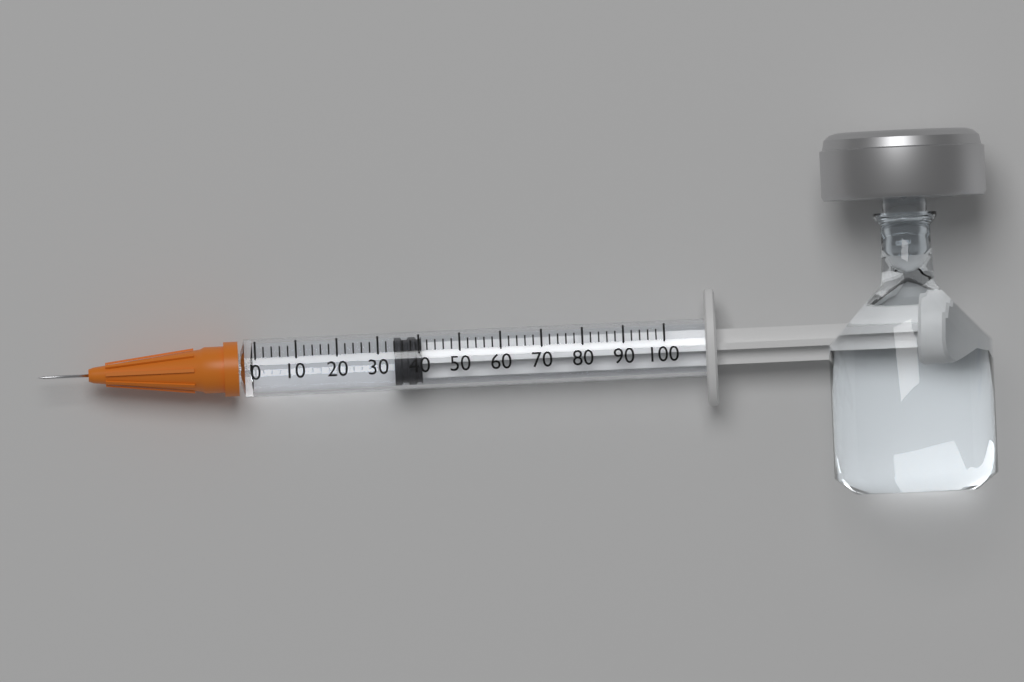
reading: 34 (no unit)
